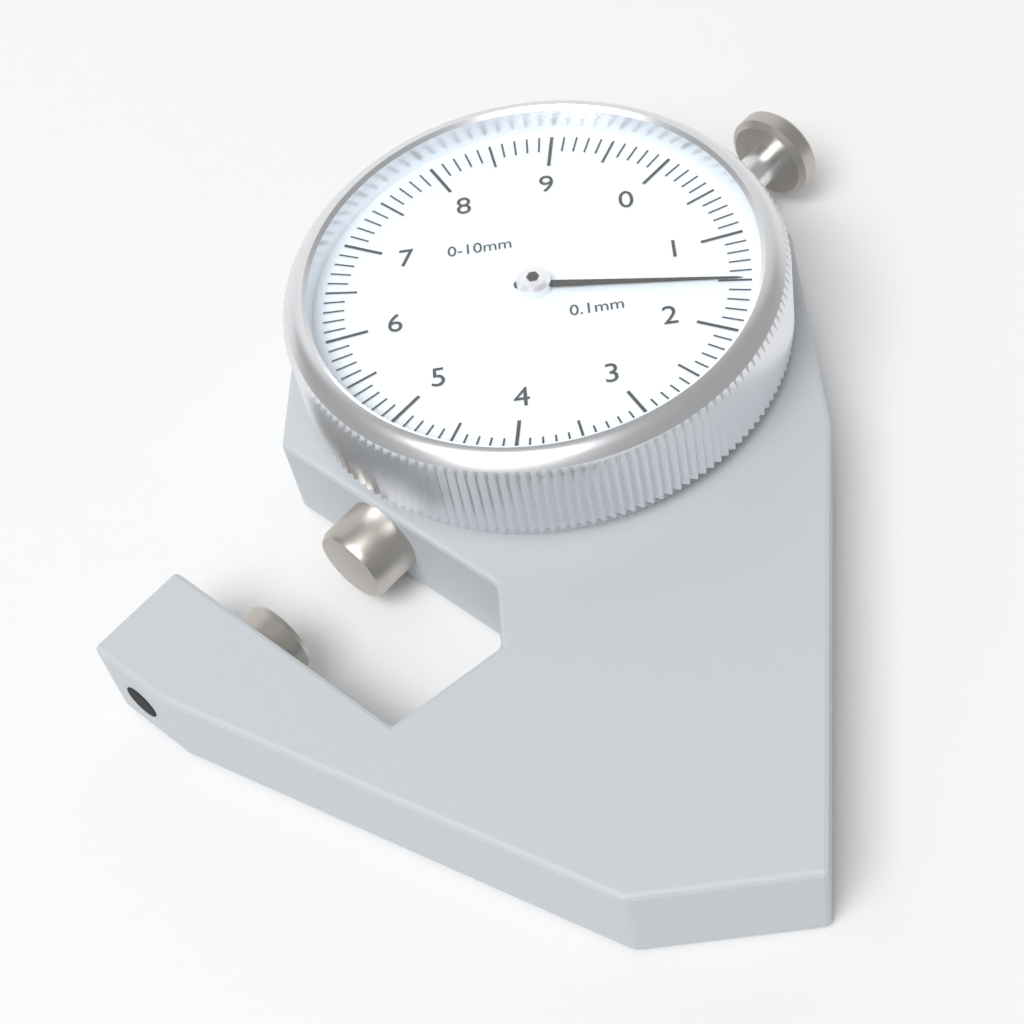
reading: 1.5 mm
